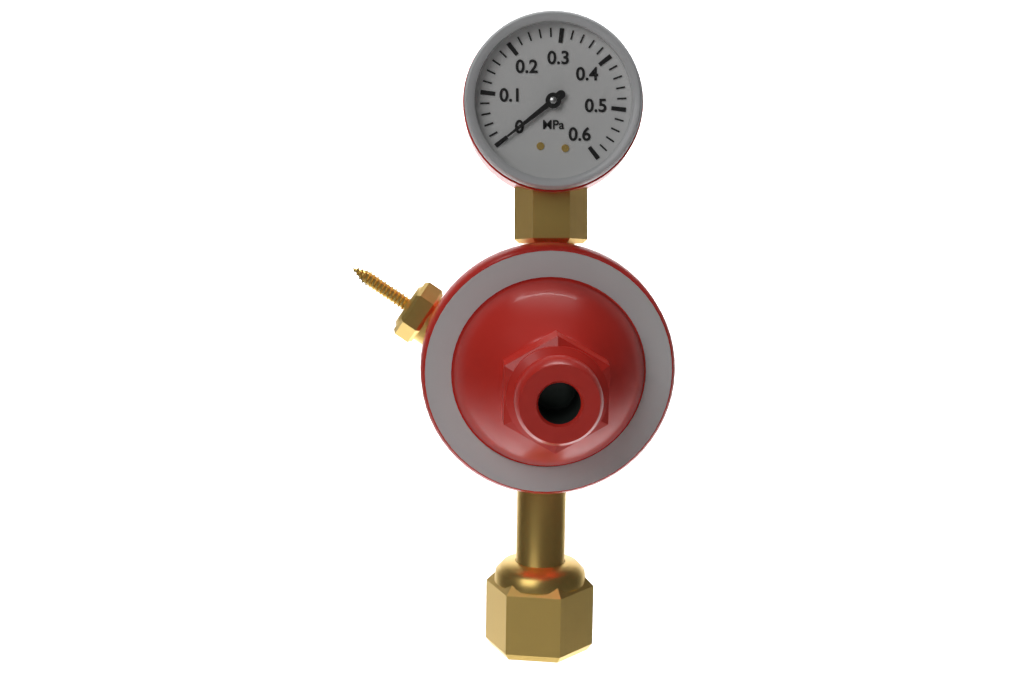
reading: 0.00 MPa
